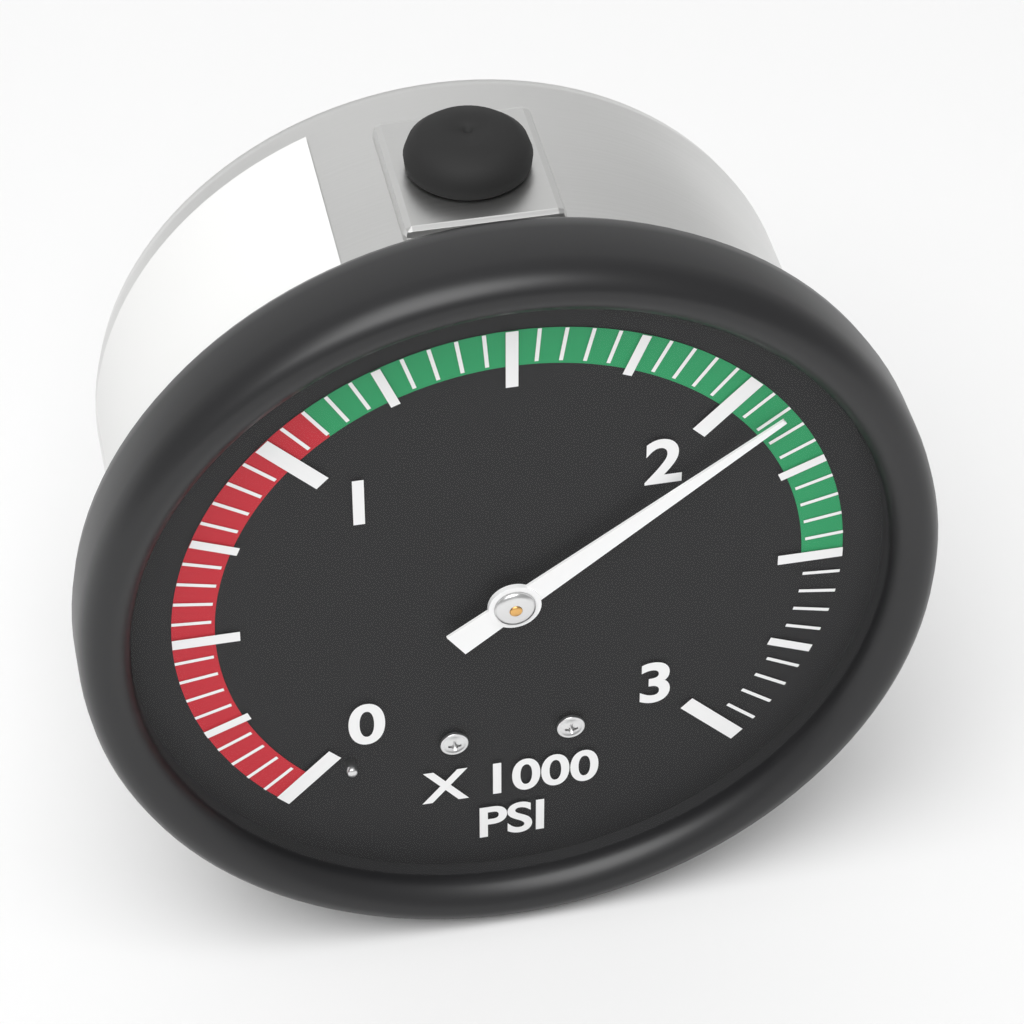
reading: 2100 psi
